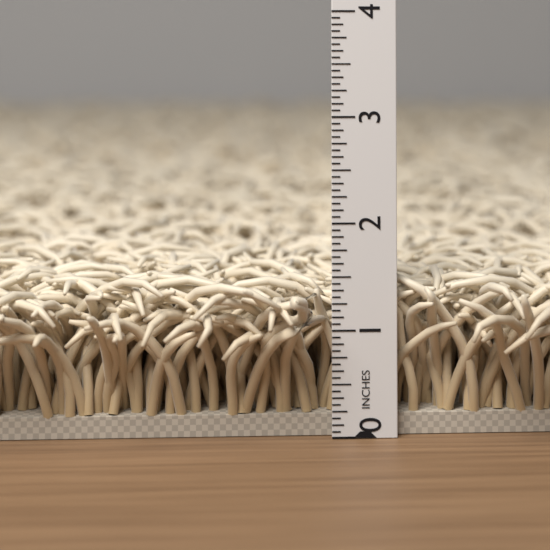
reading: 1.5000 in
